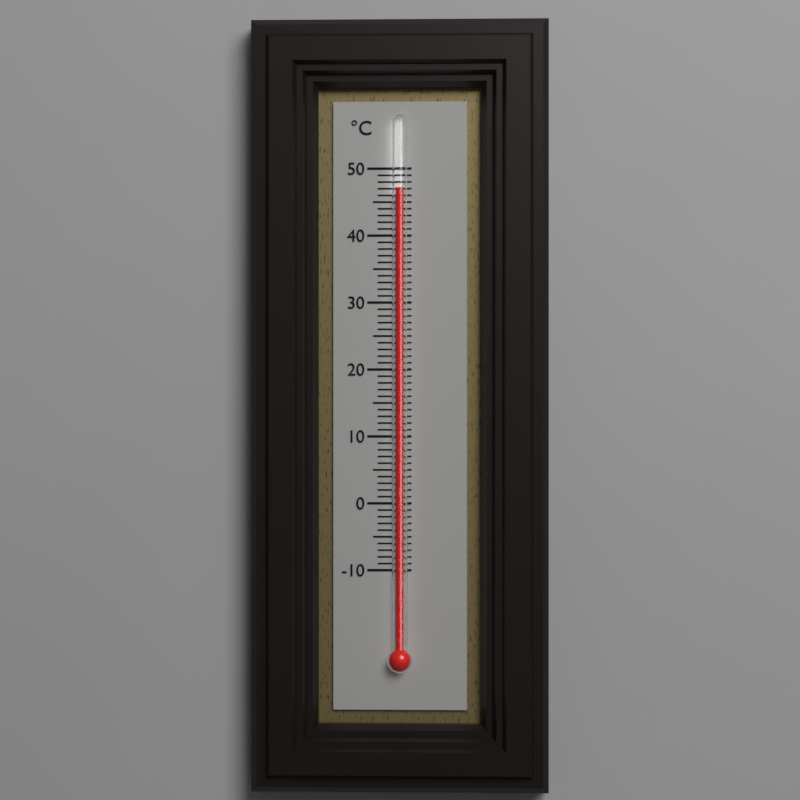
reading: 47 °C
